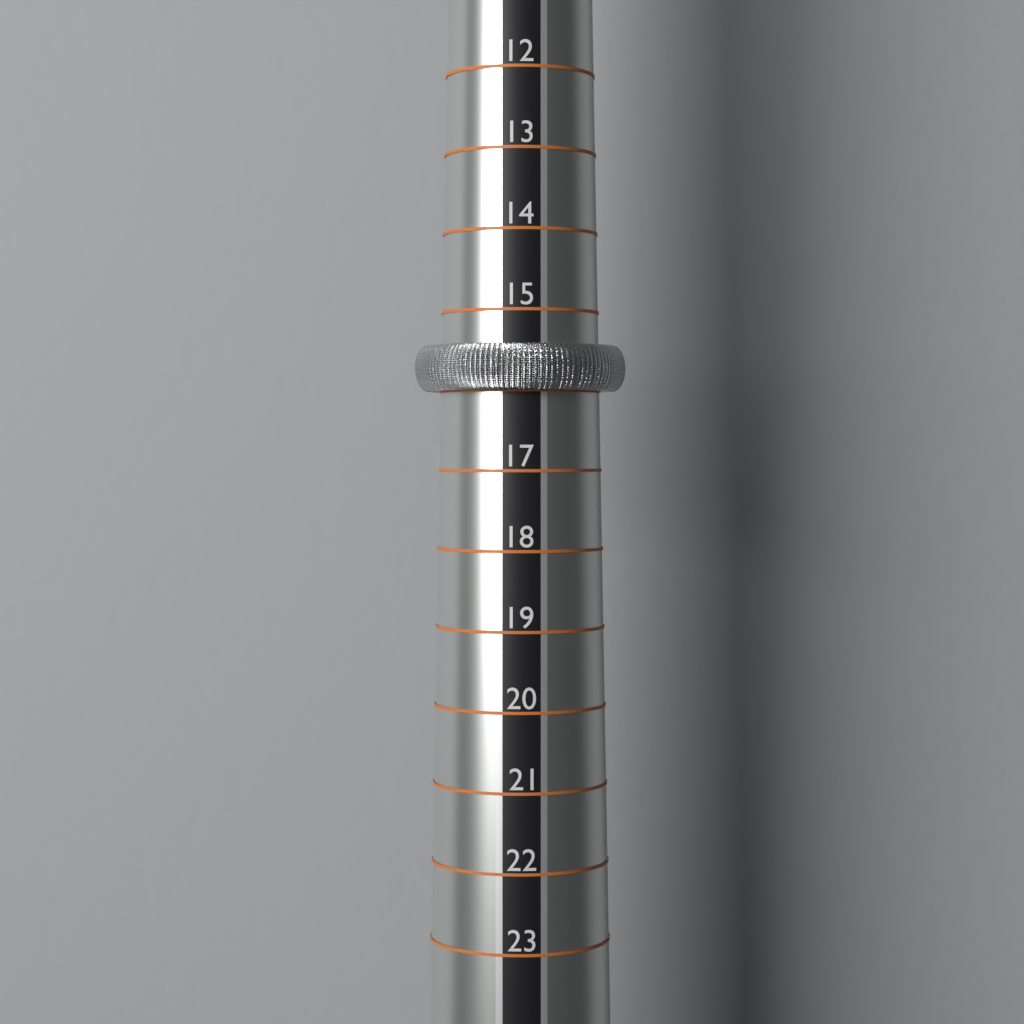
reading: 16 (no unit)
